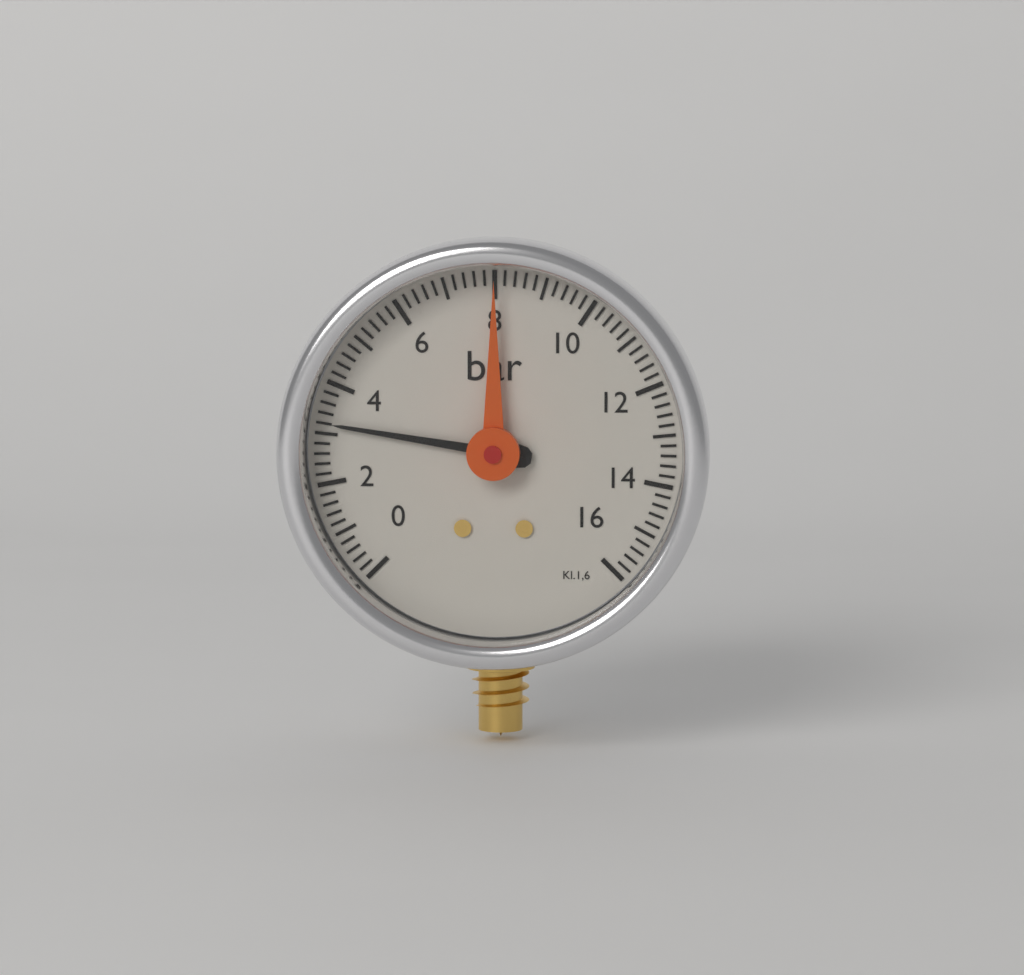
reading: 3.2 bar
